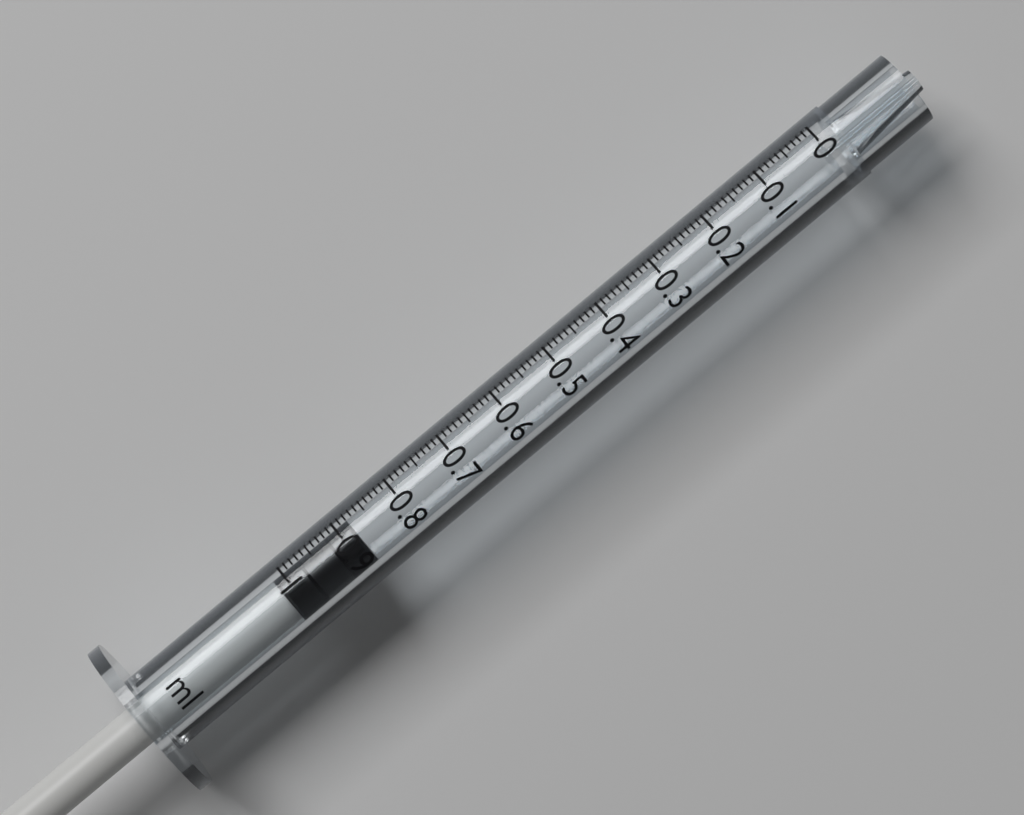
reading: 0.88 ml
